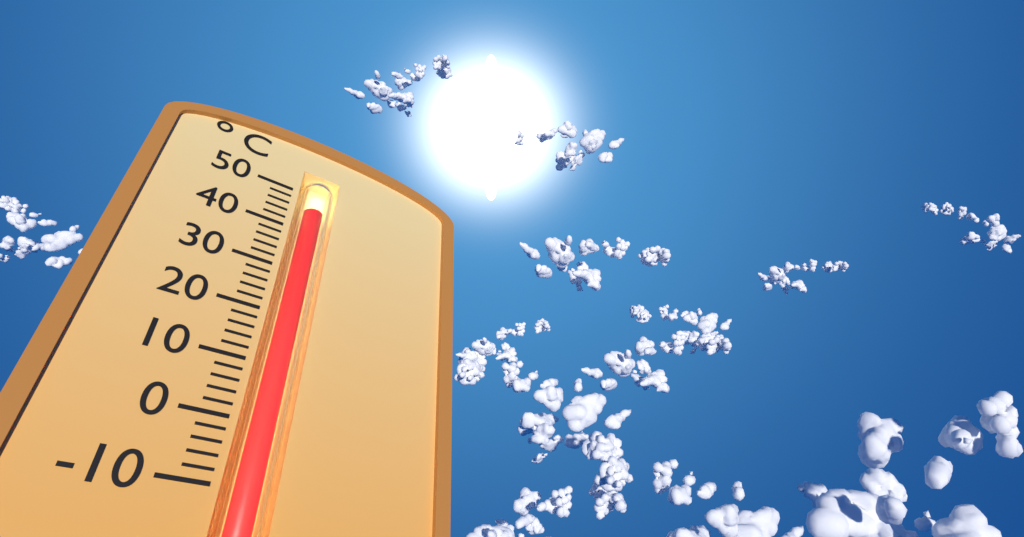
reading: 46 °C
